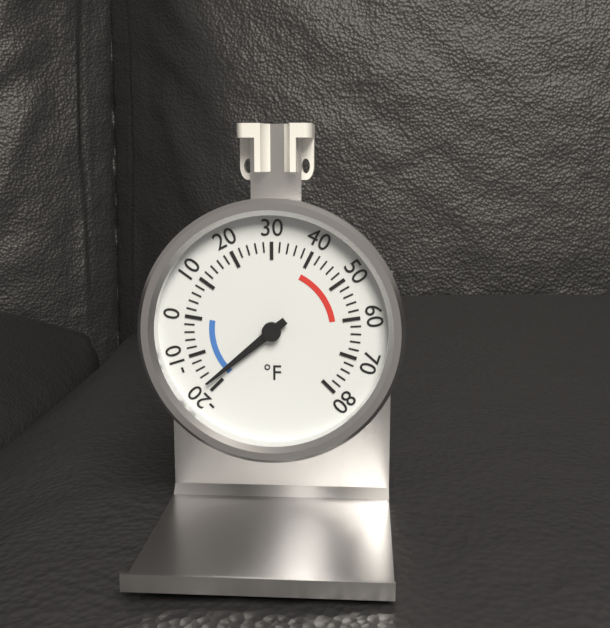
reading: -18 °F
